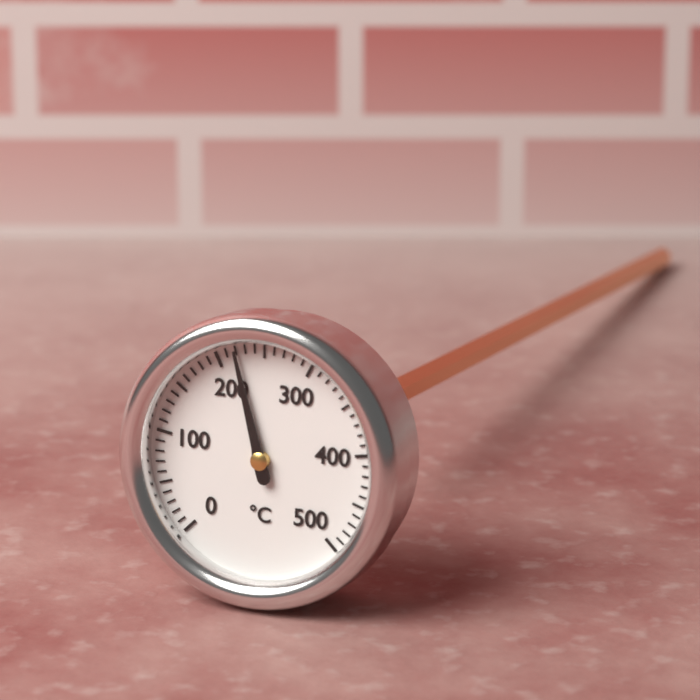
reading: 220 °C
